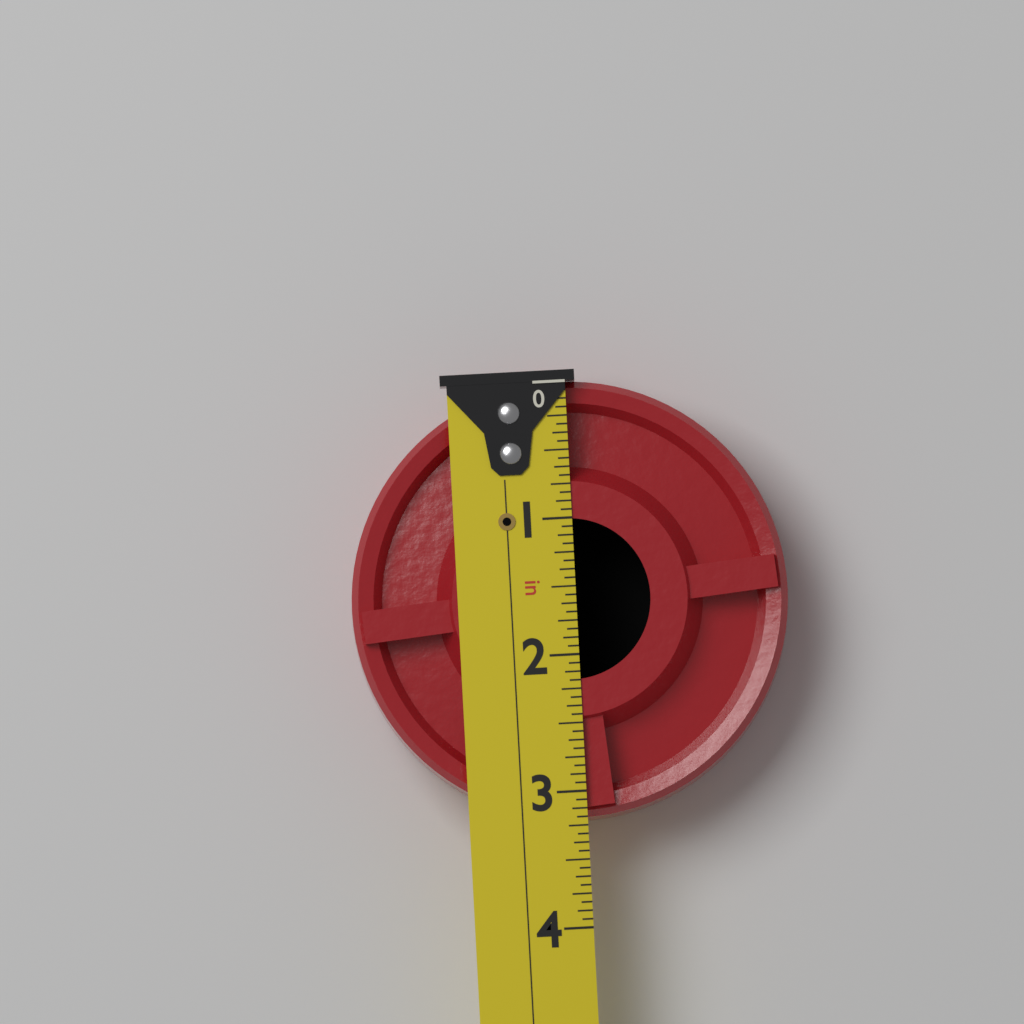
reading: 3.1875 in
